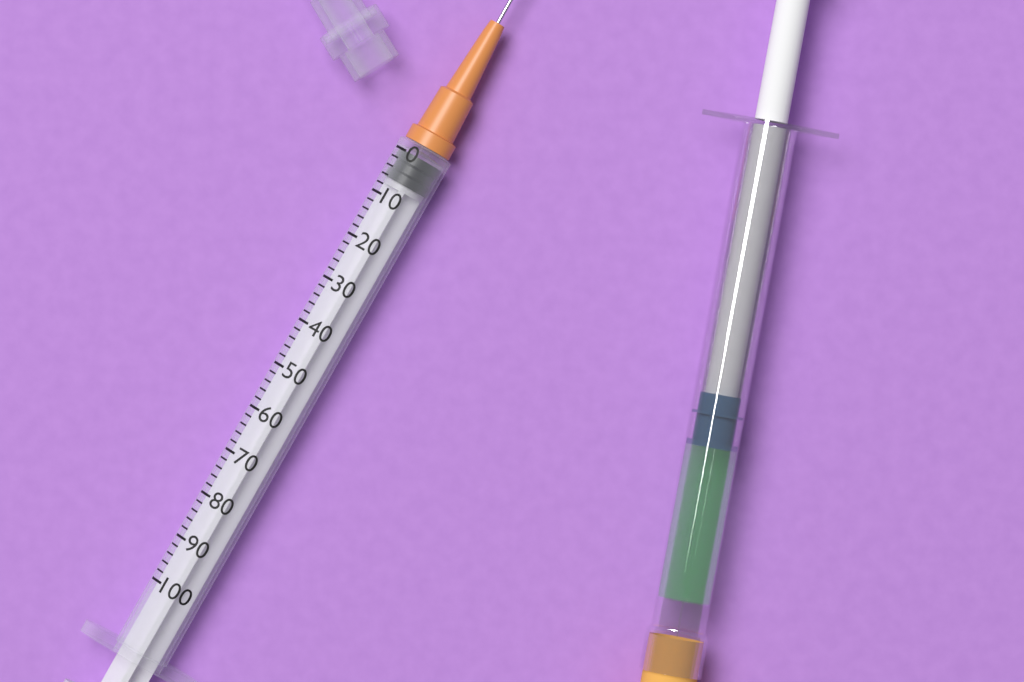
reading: 0 (no unit)
